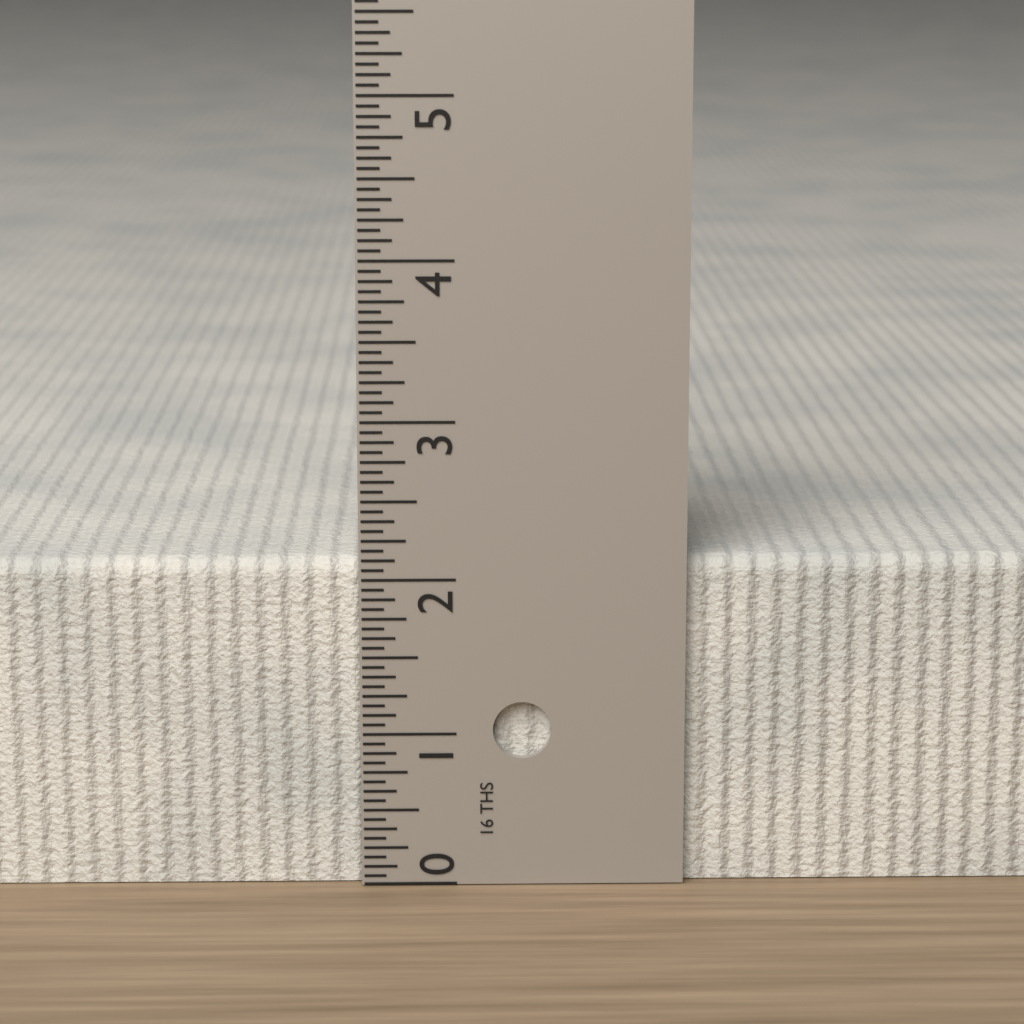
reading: 2.1250 in
